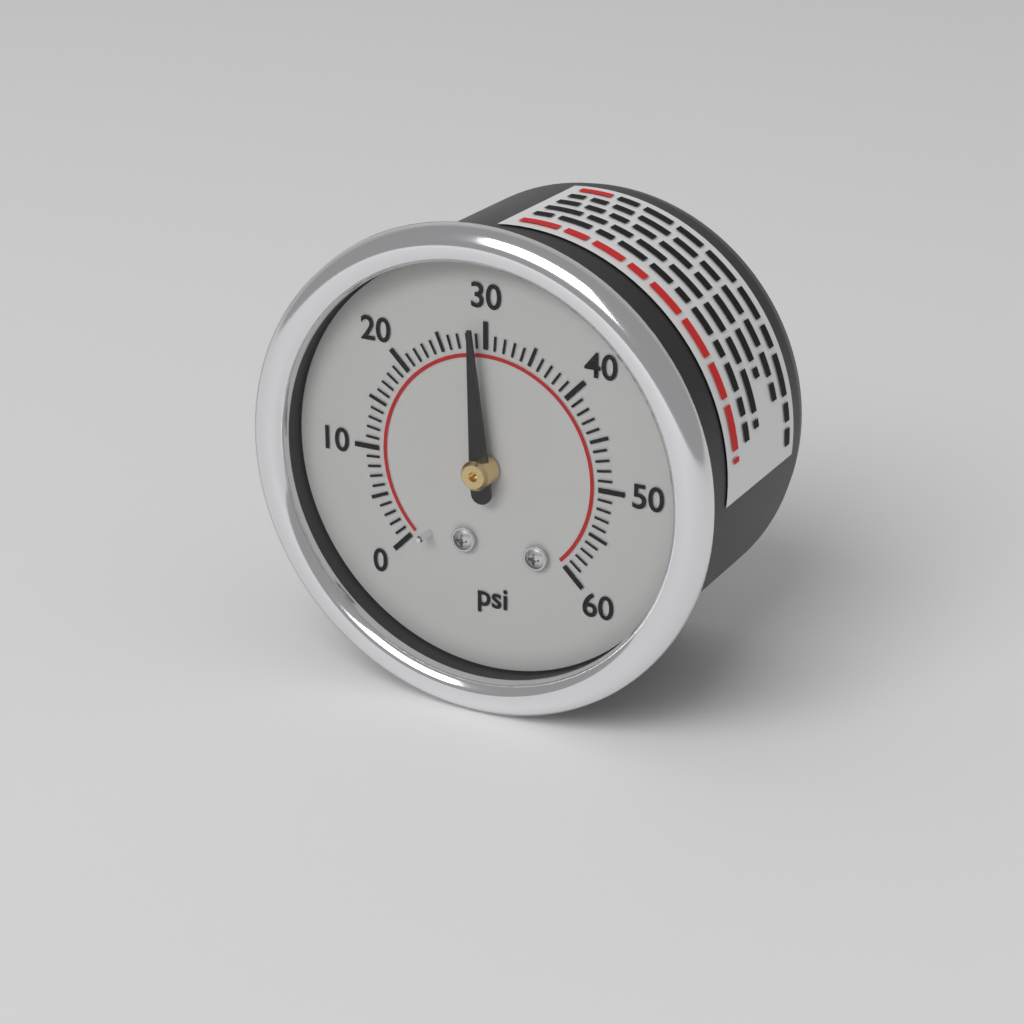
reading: 29 psi
